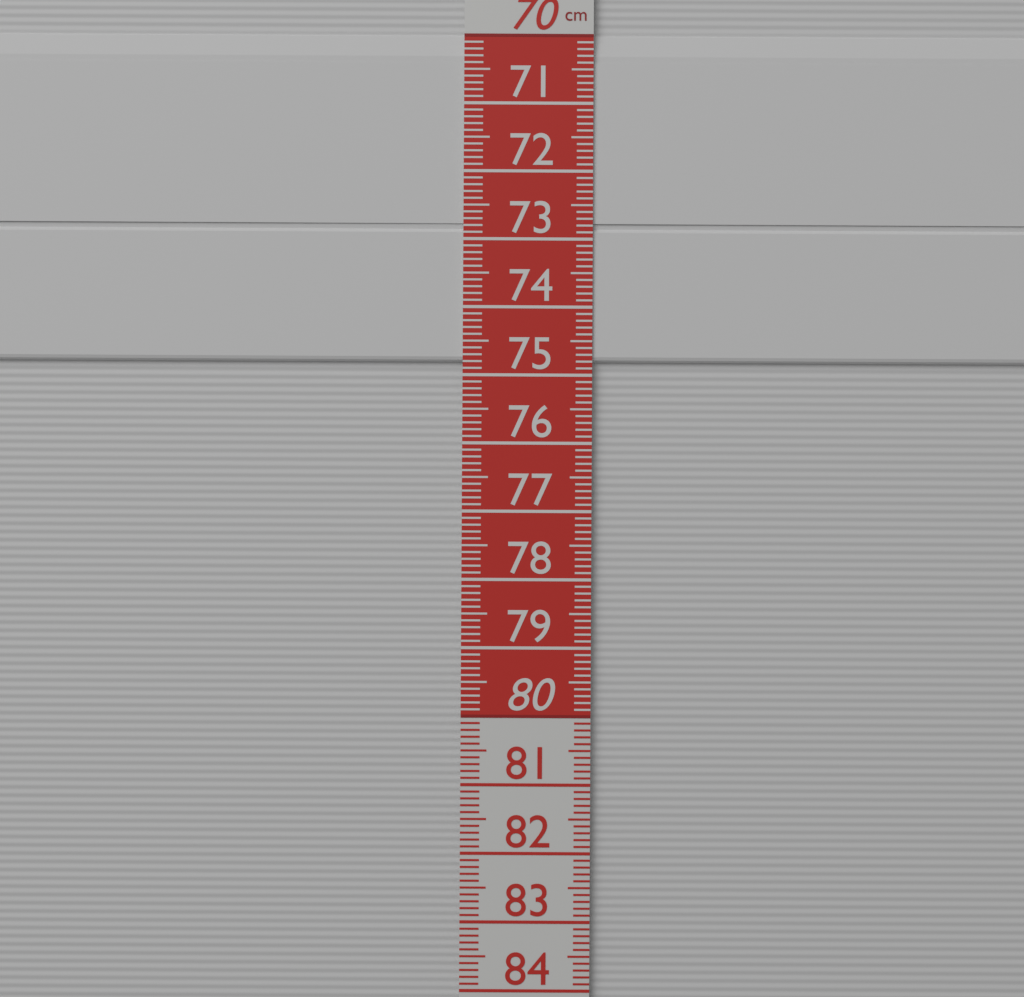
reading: 74.8 cm
